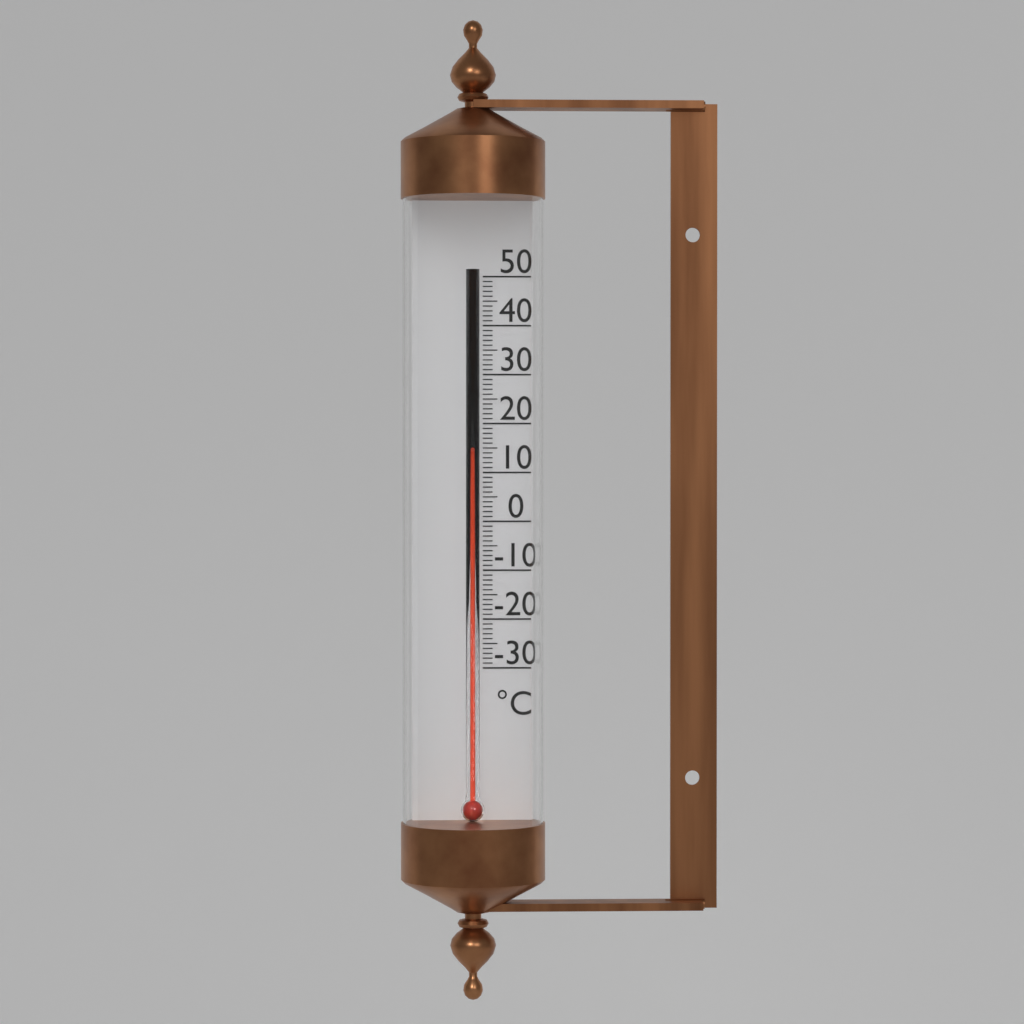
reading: 14 °C
